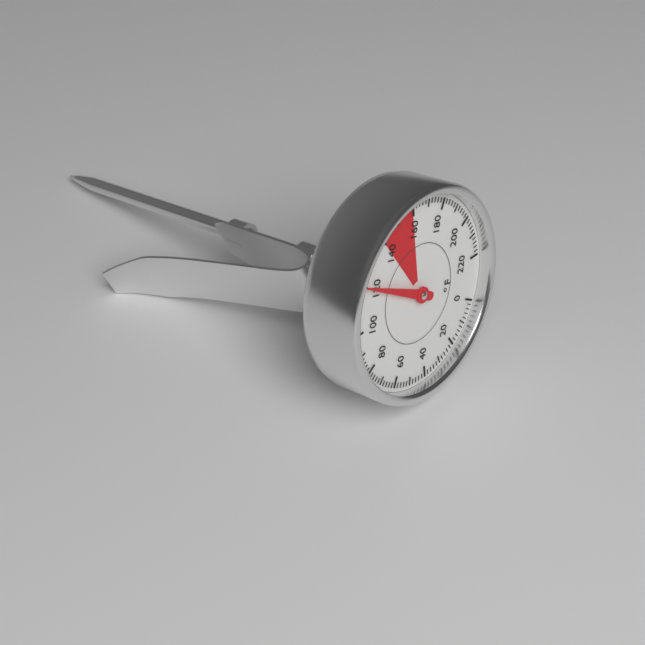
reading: 120 °F
